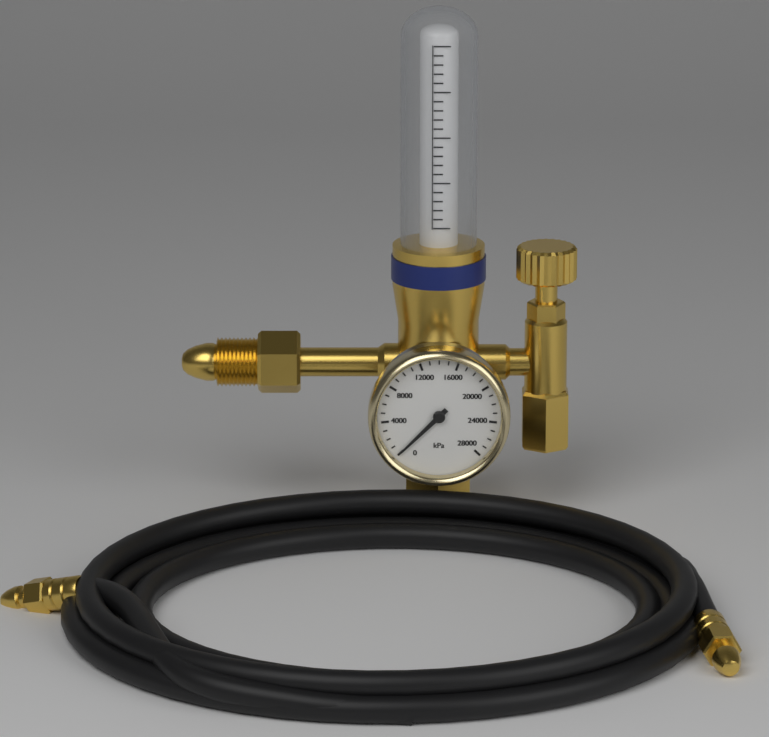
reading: 0 kPa
